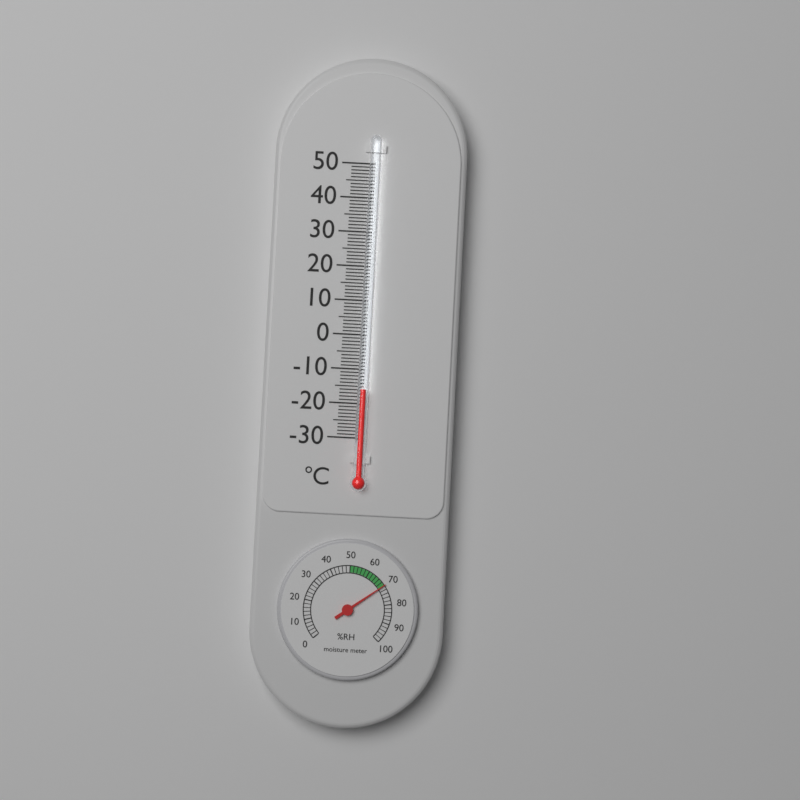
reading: -16 °C
